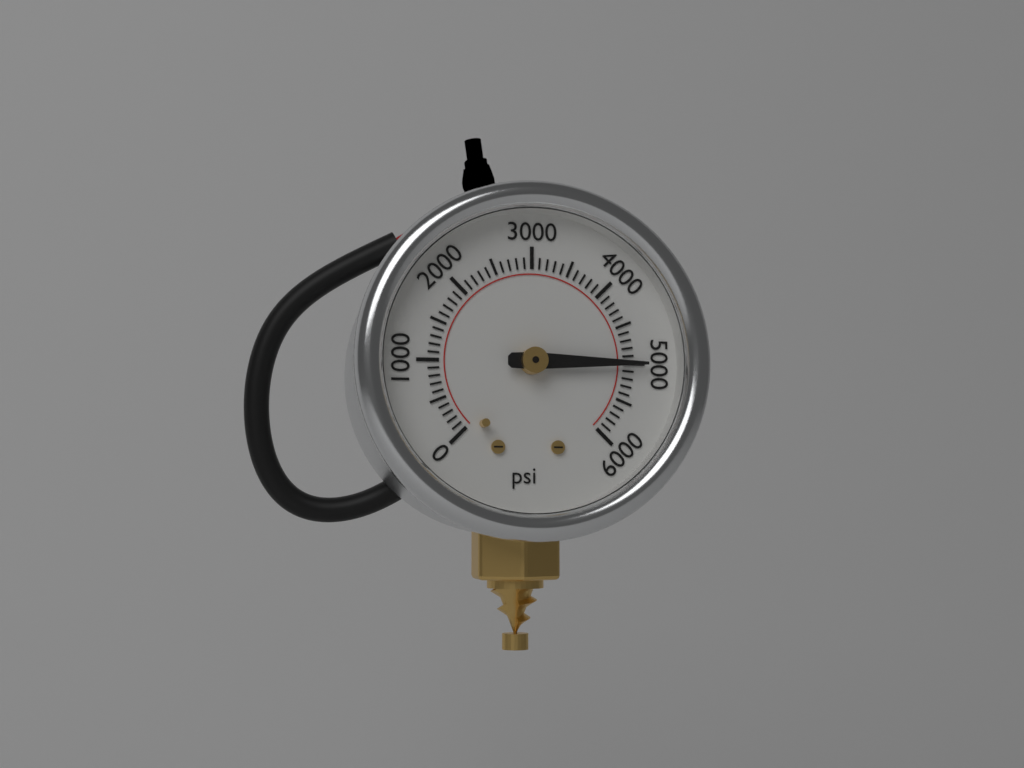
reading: 5000 psi
